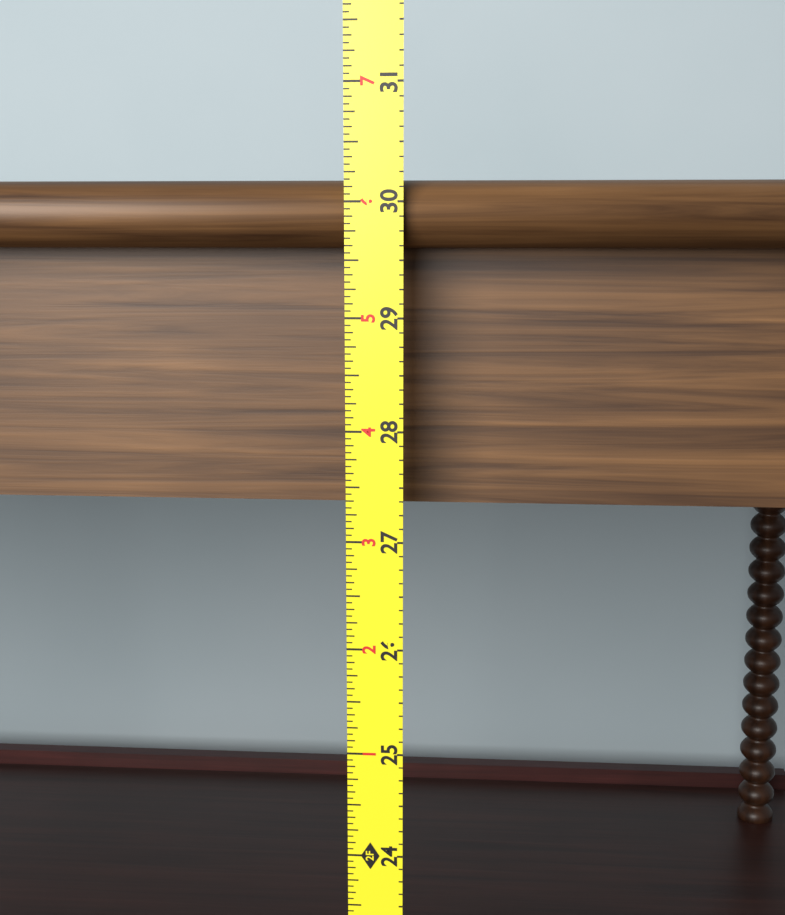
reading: 30.1875 in
